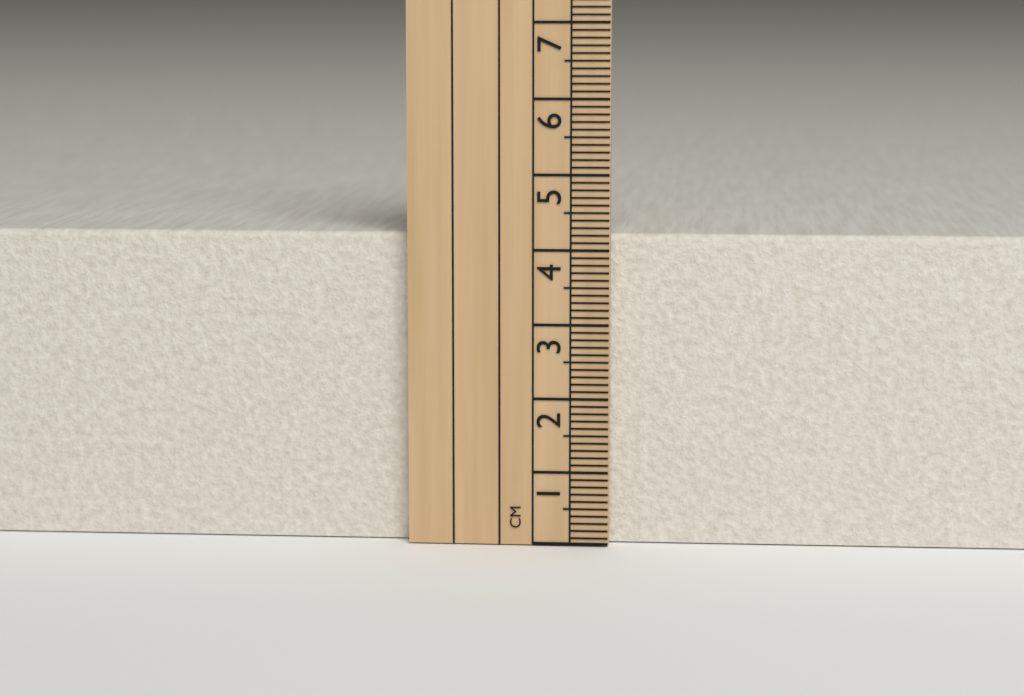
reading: 4.2 cm
